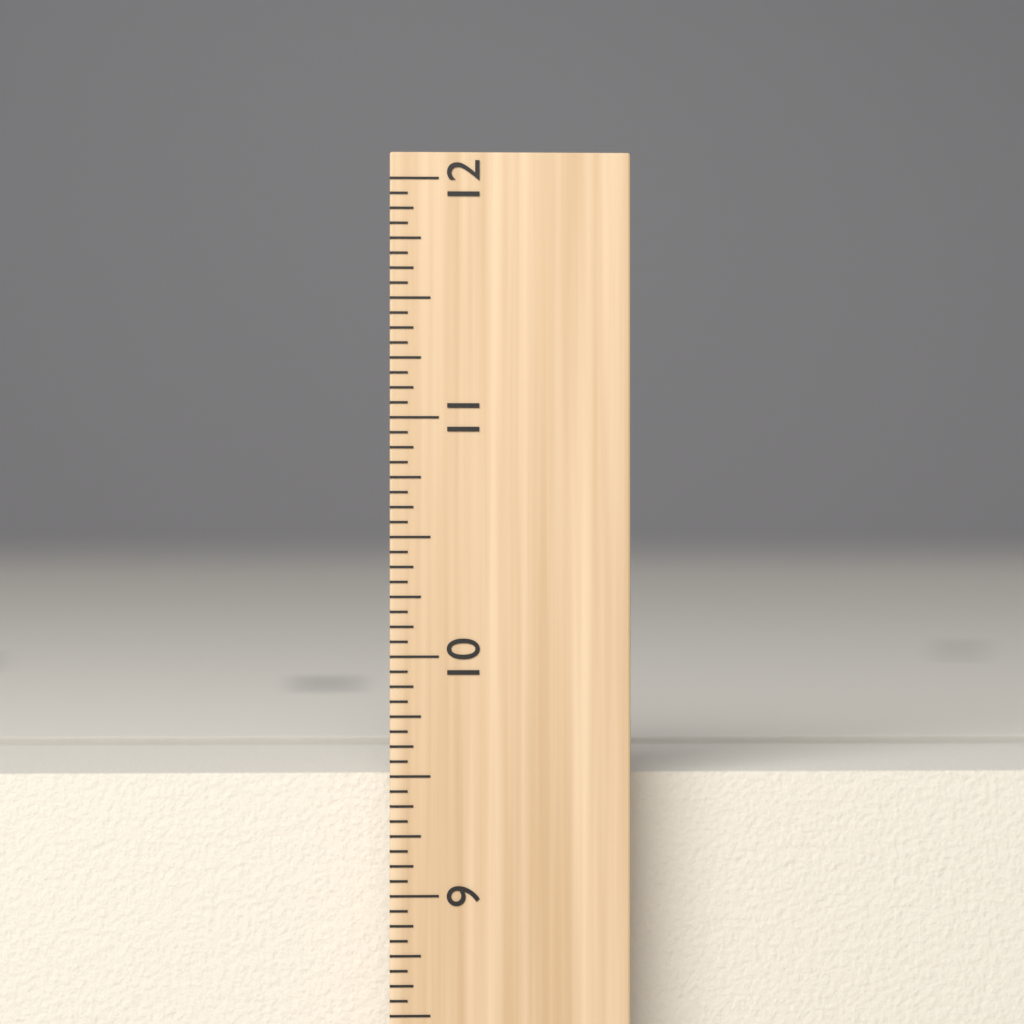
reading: 9.5000 inch
